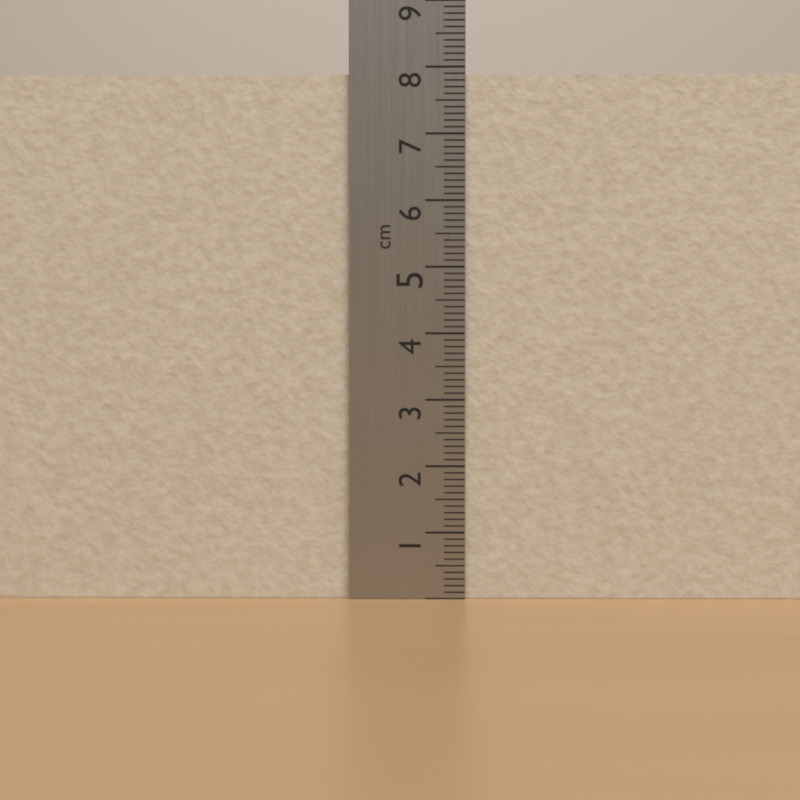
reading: 7.9 cm
